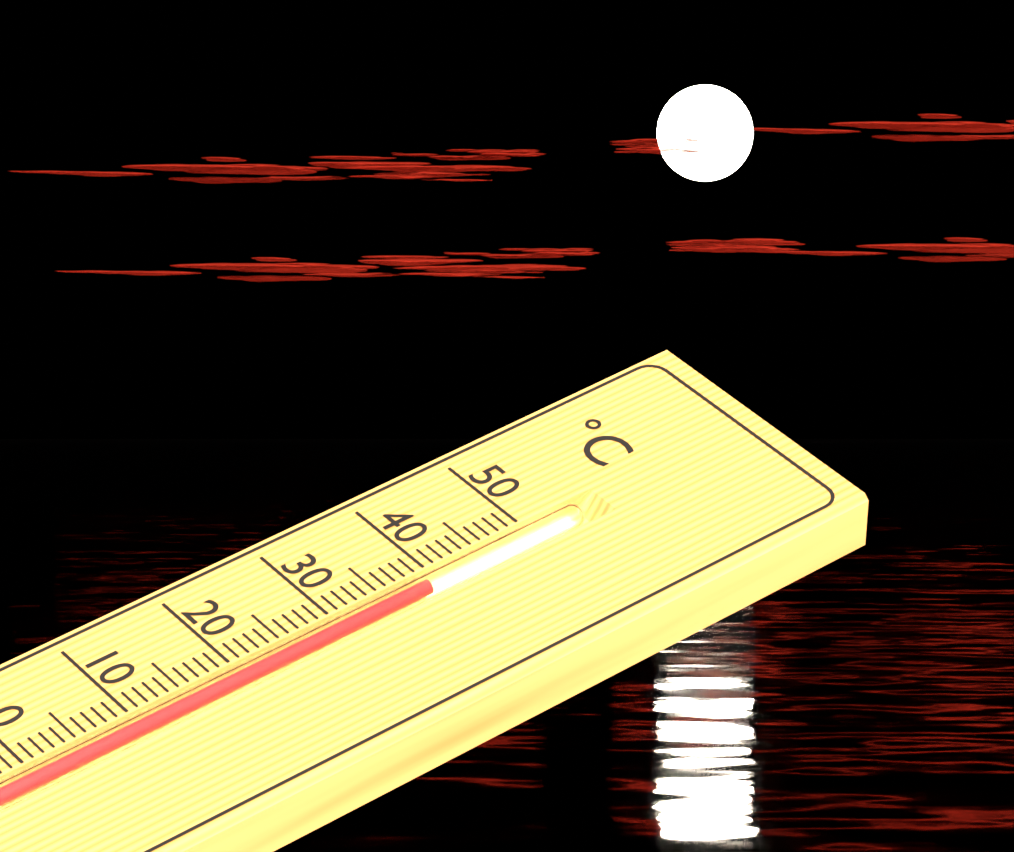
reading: 39 °C
